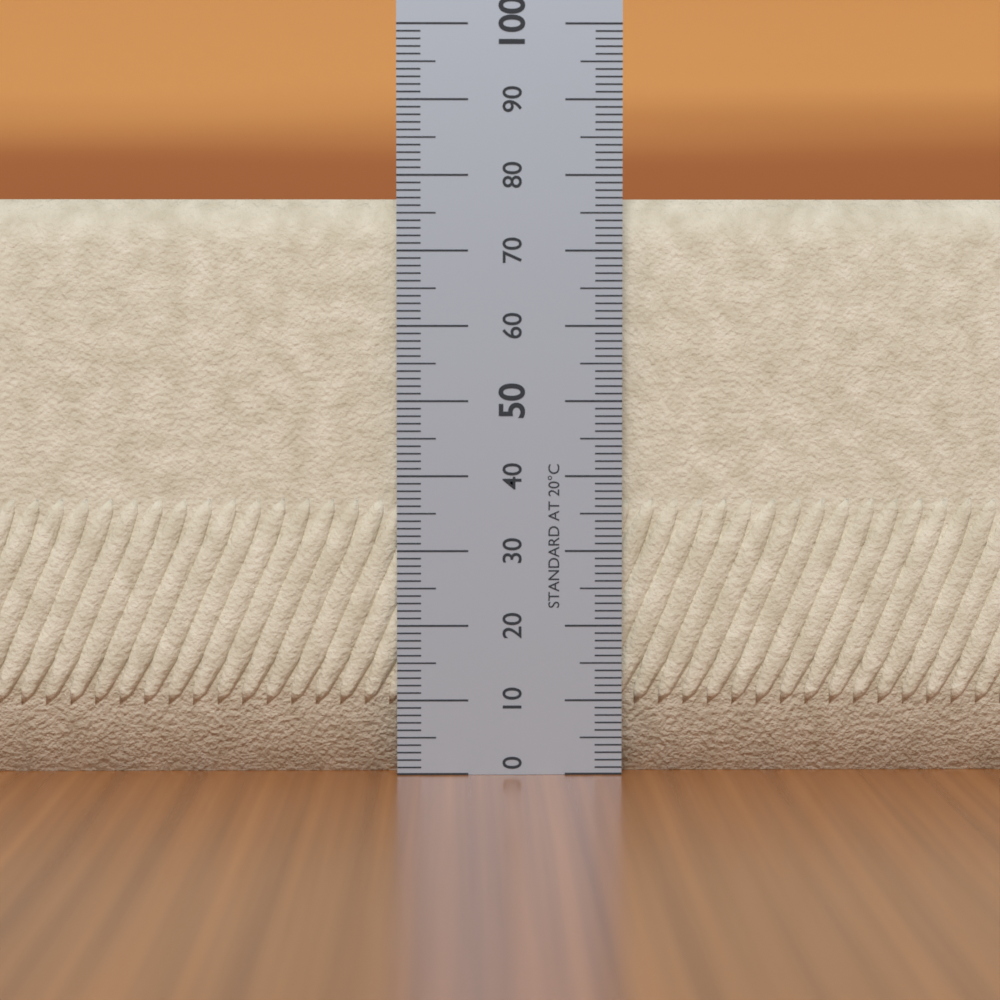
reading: 77 (no unit)
